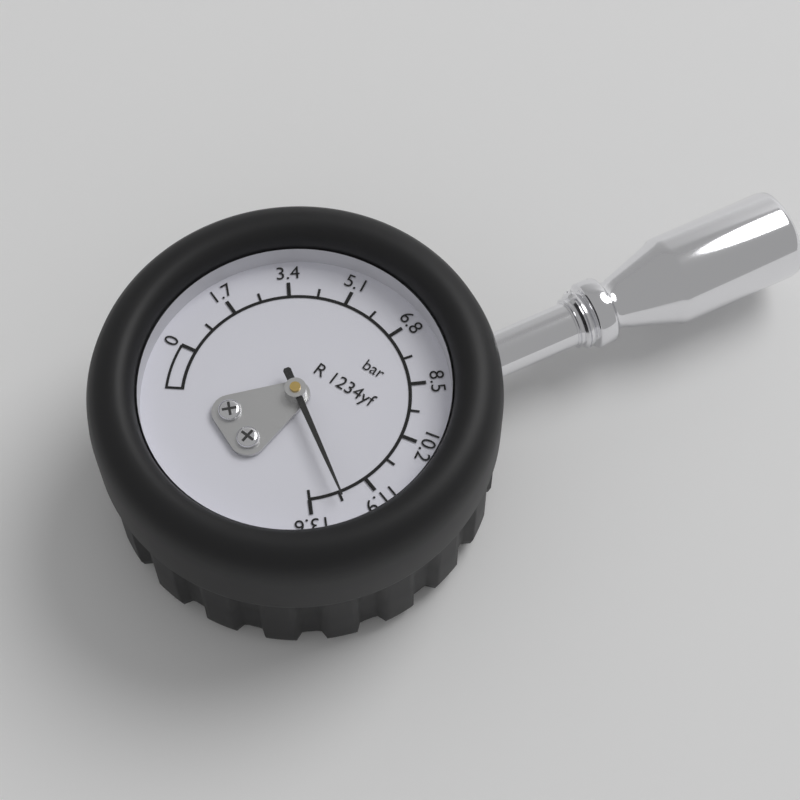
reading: 12.75 bar
